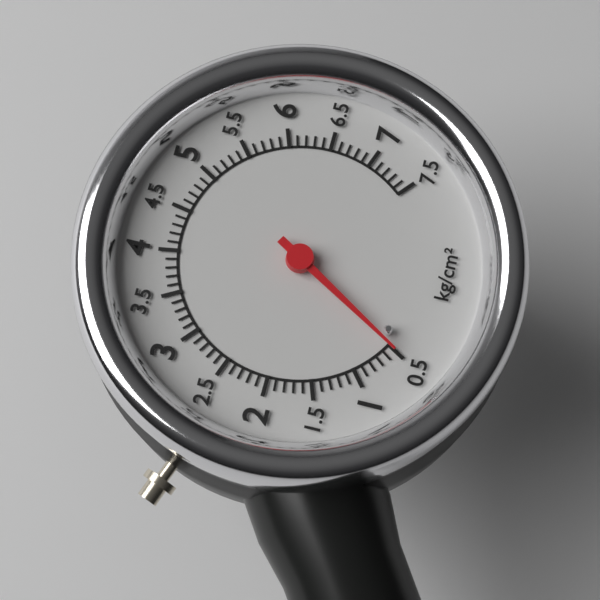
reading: 0.5 kg/cm²
